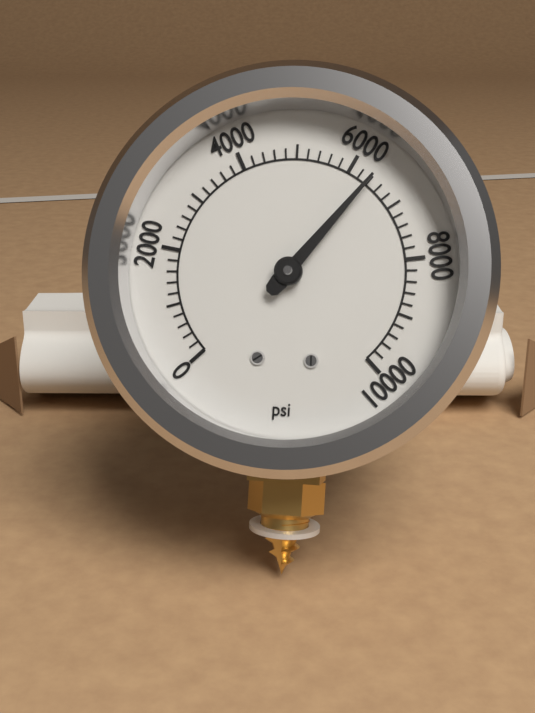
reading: 6400 psi
